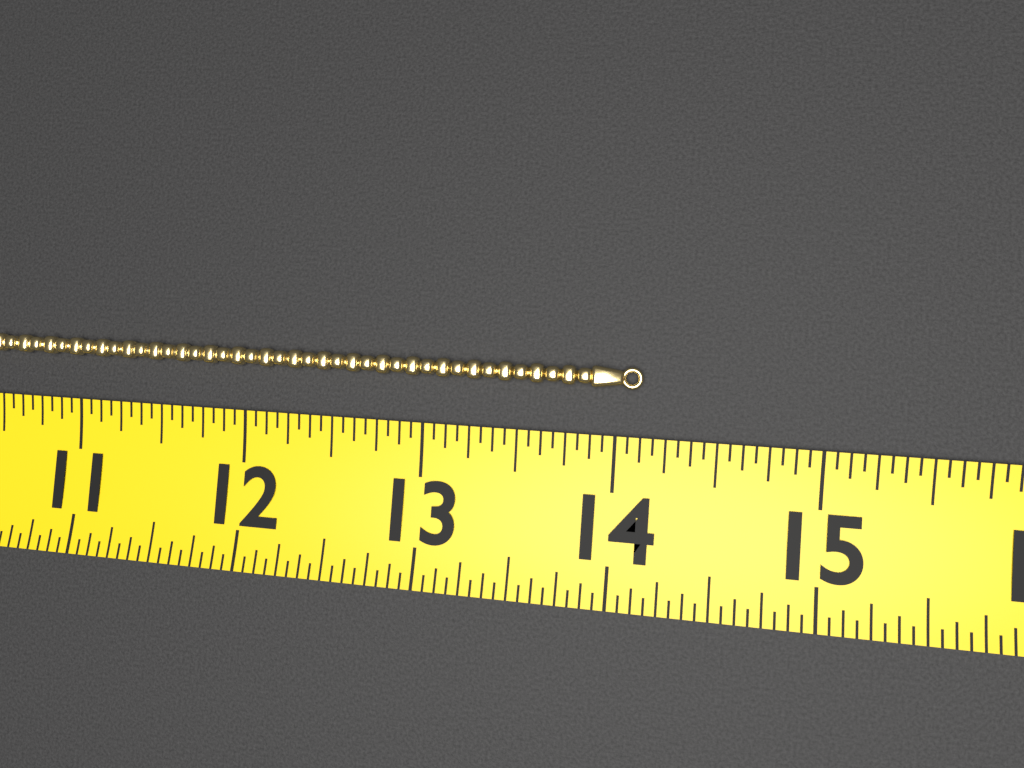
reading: 14.1250 (no unit)
